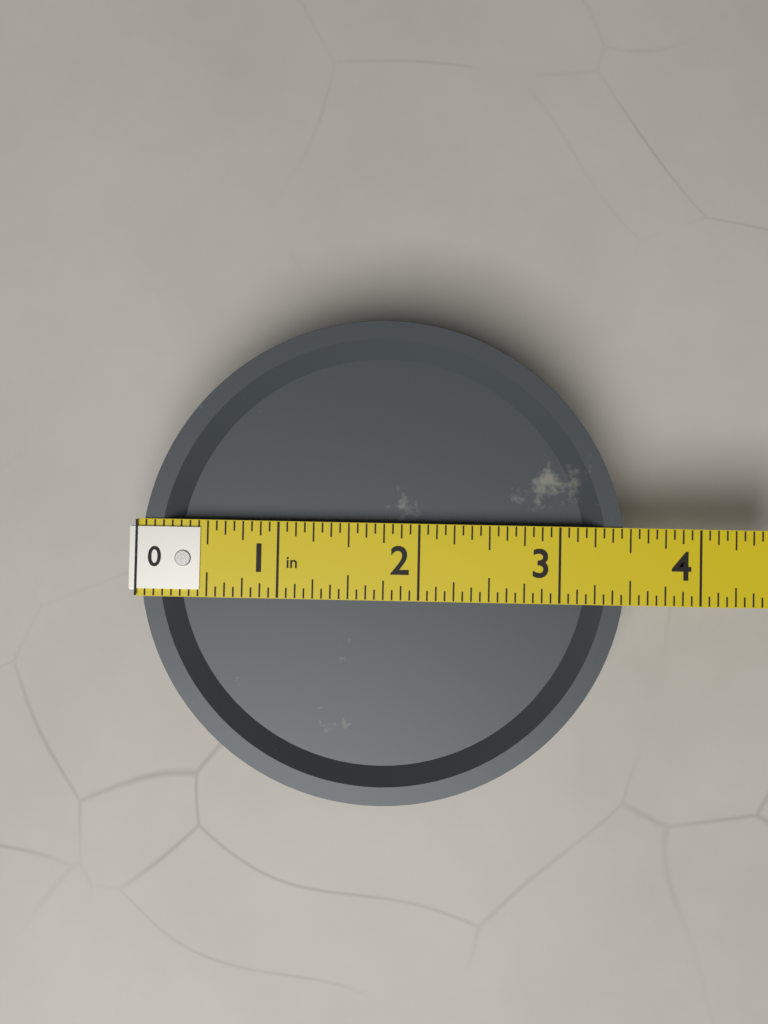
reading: 3.5000 in
